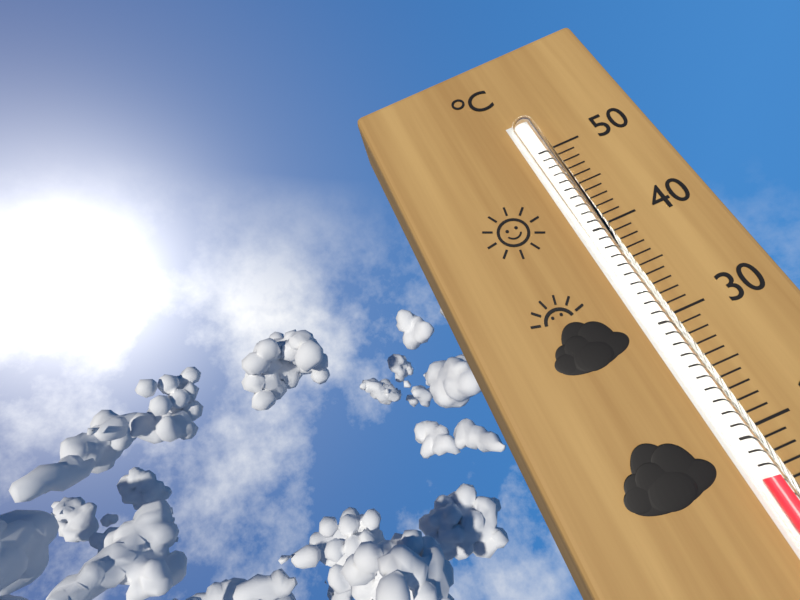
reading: 17 °C
